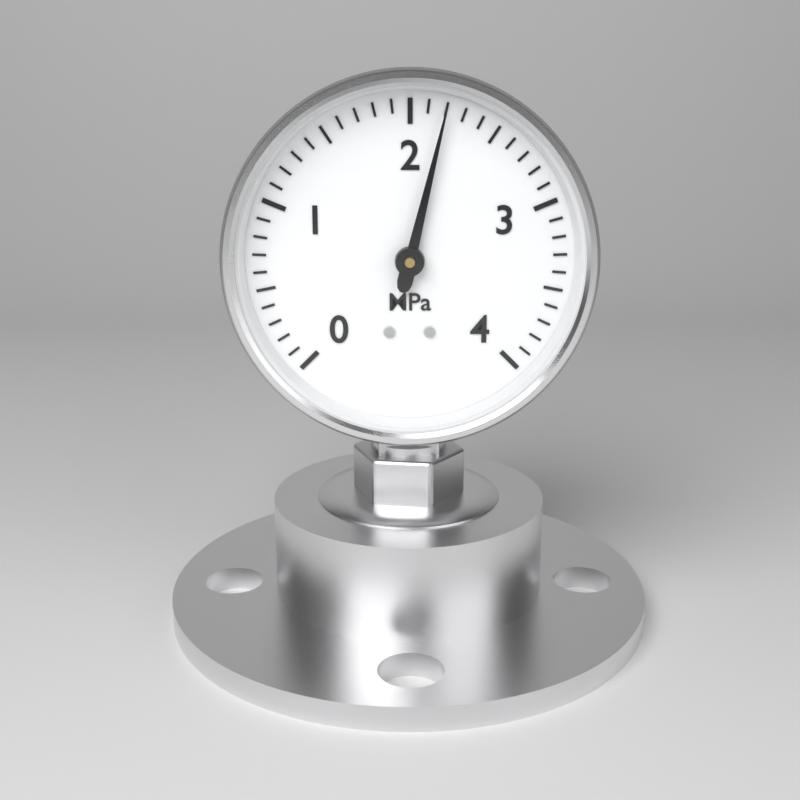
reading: 2.2 MPa
